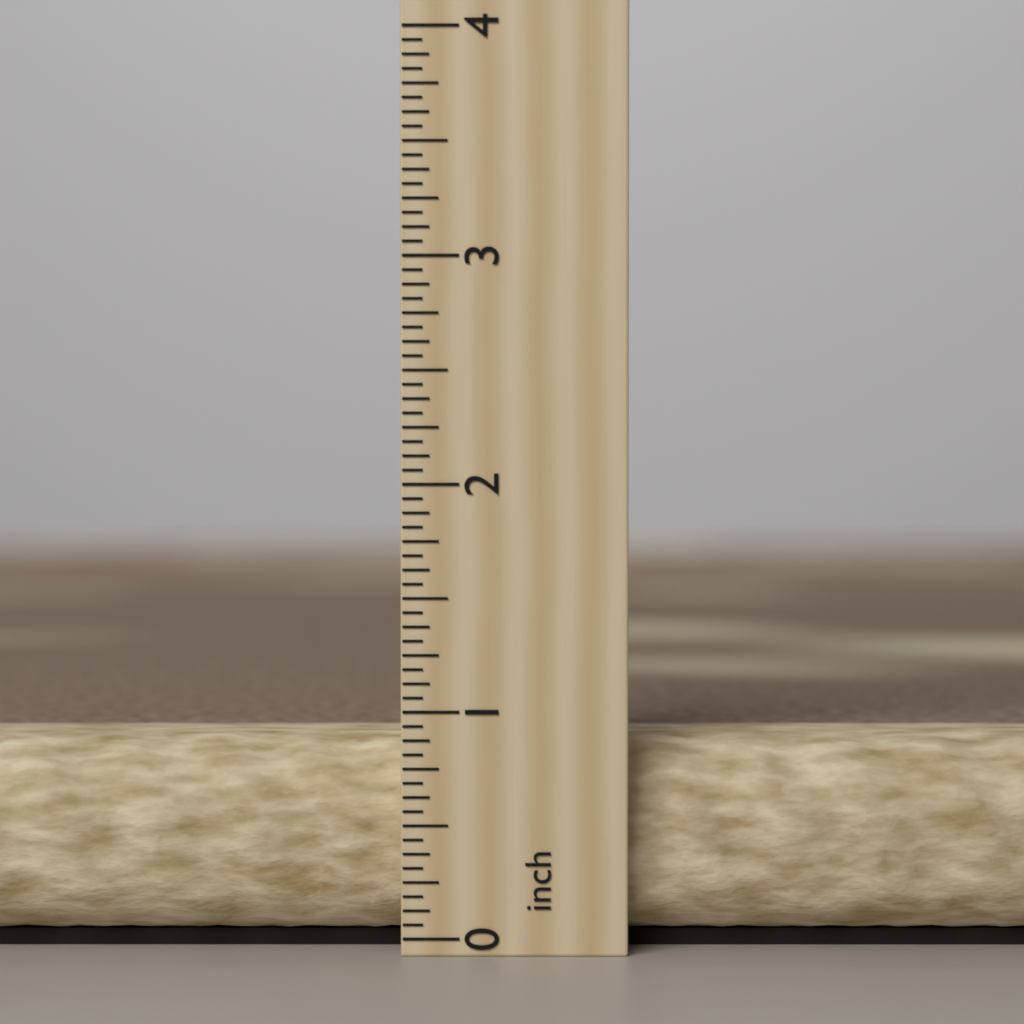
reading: 0.8750 inch
